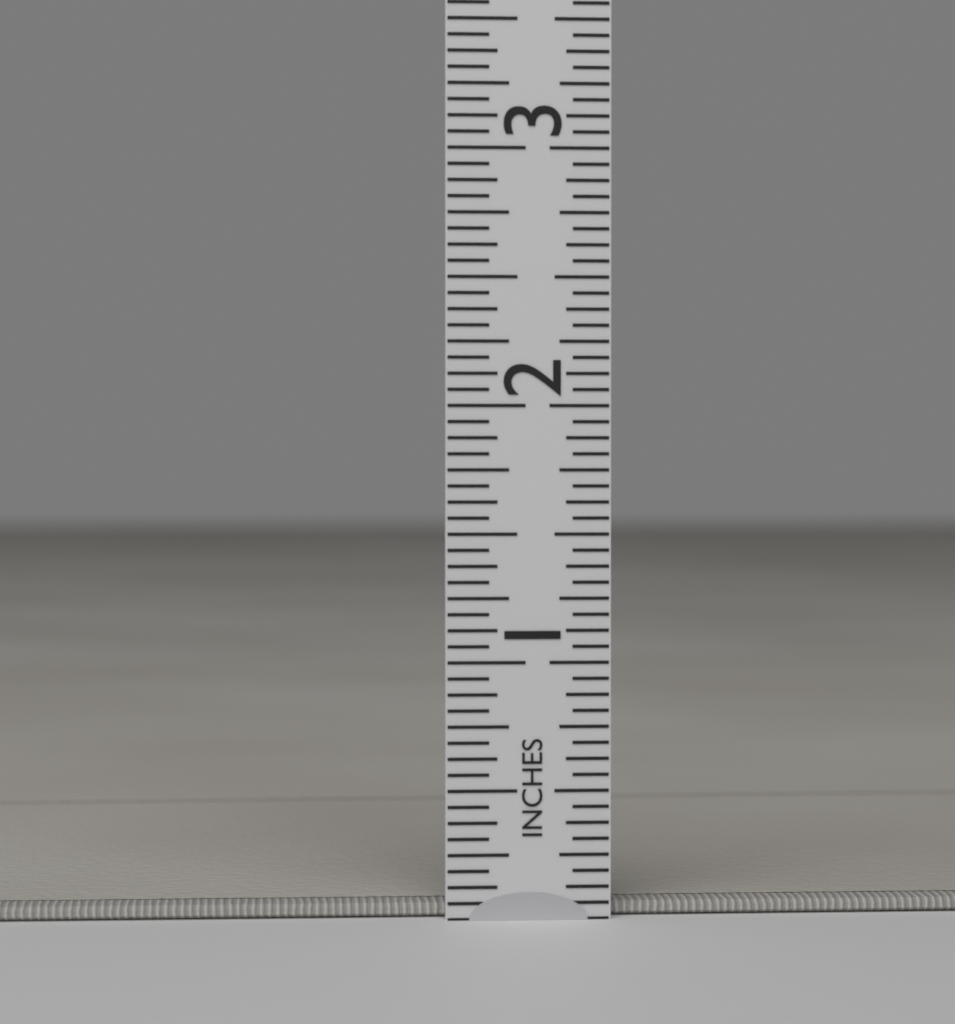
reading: 0.0625 in
